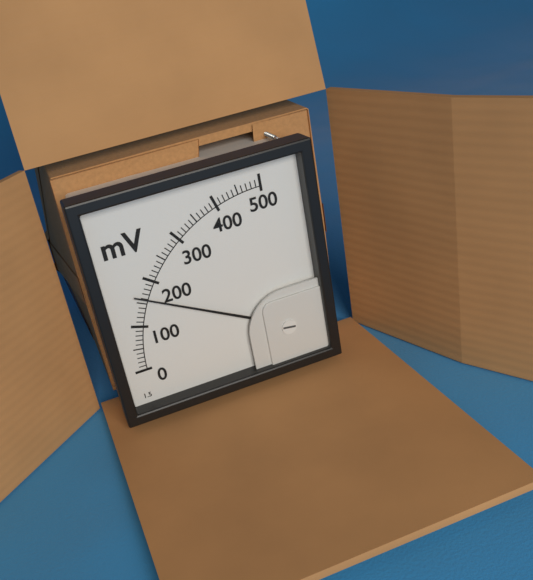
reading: 160 mV
